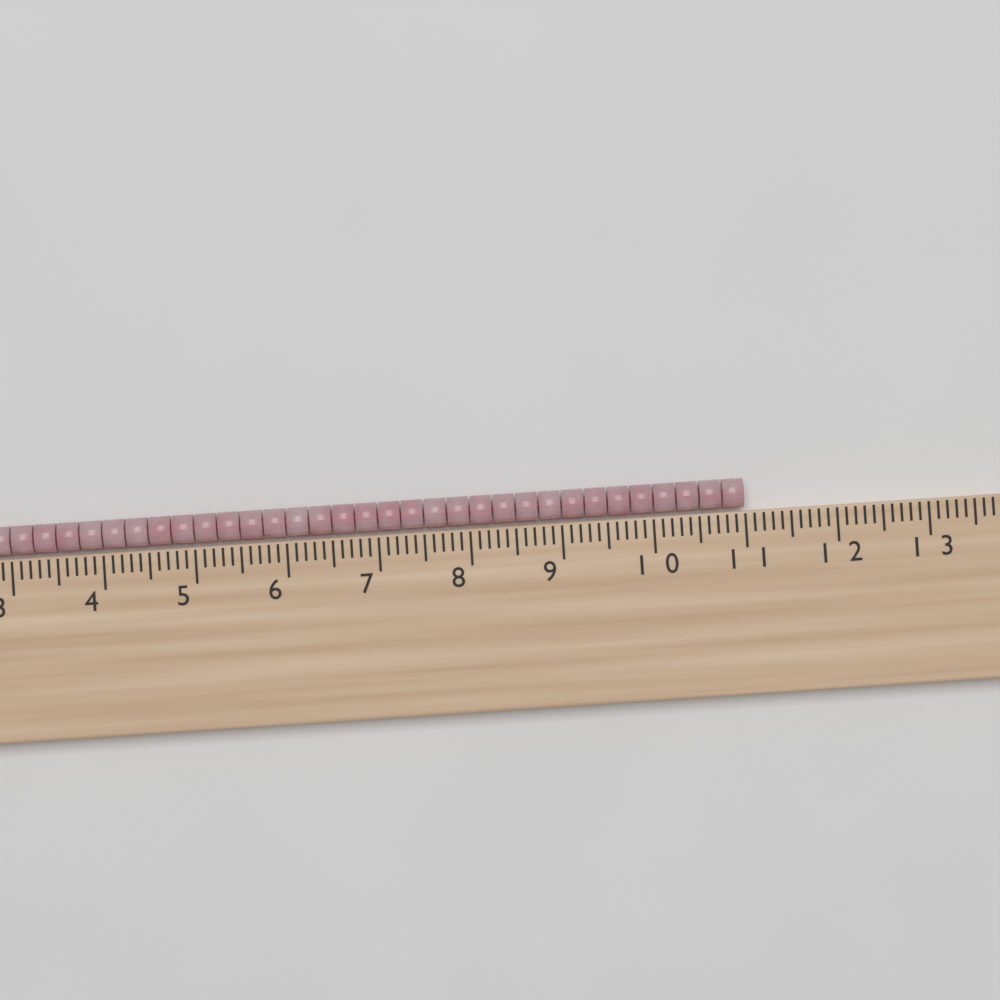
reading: 11.0 cm
